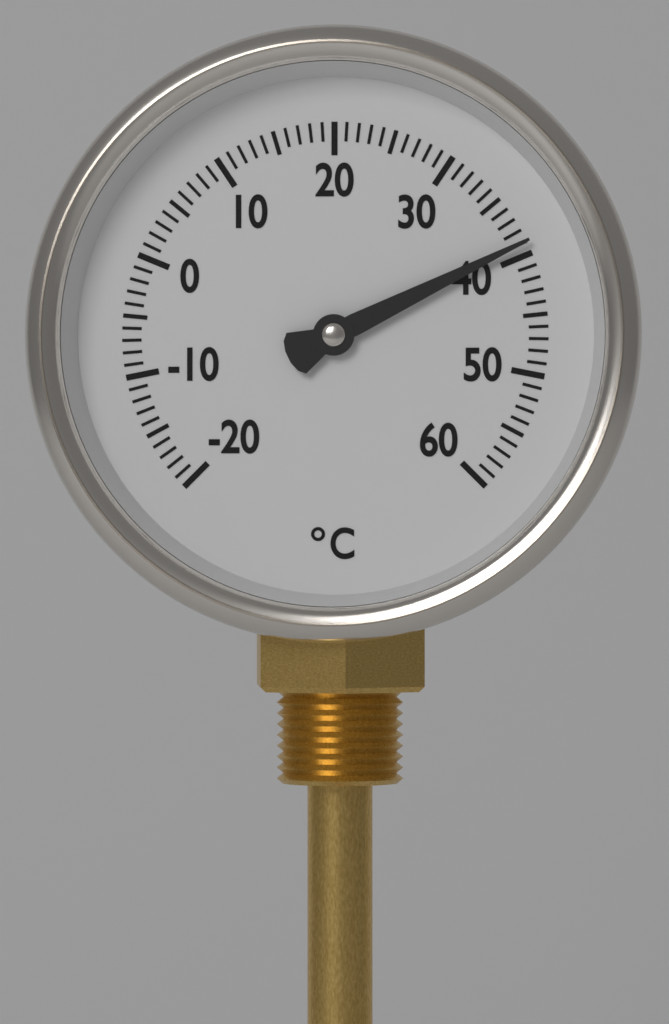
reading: 39 °C
